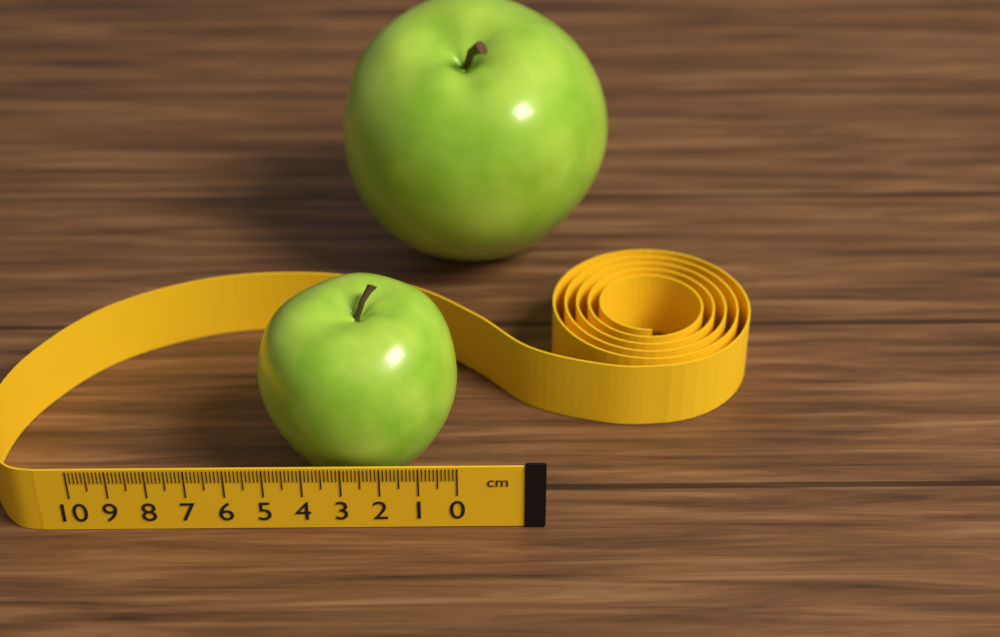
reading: 5.3 cm
